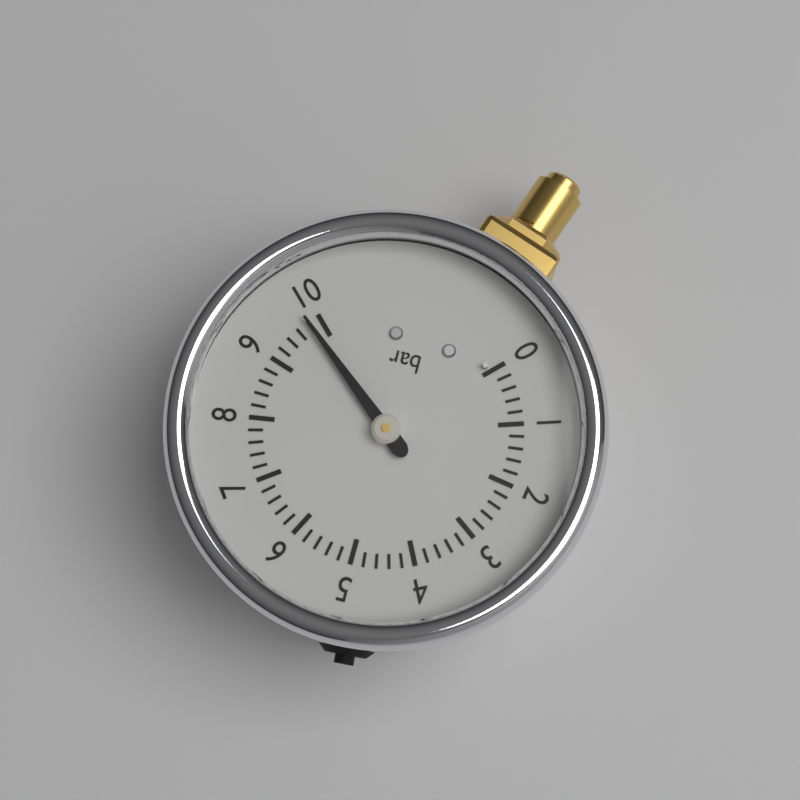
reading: 9.8 bar
